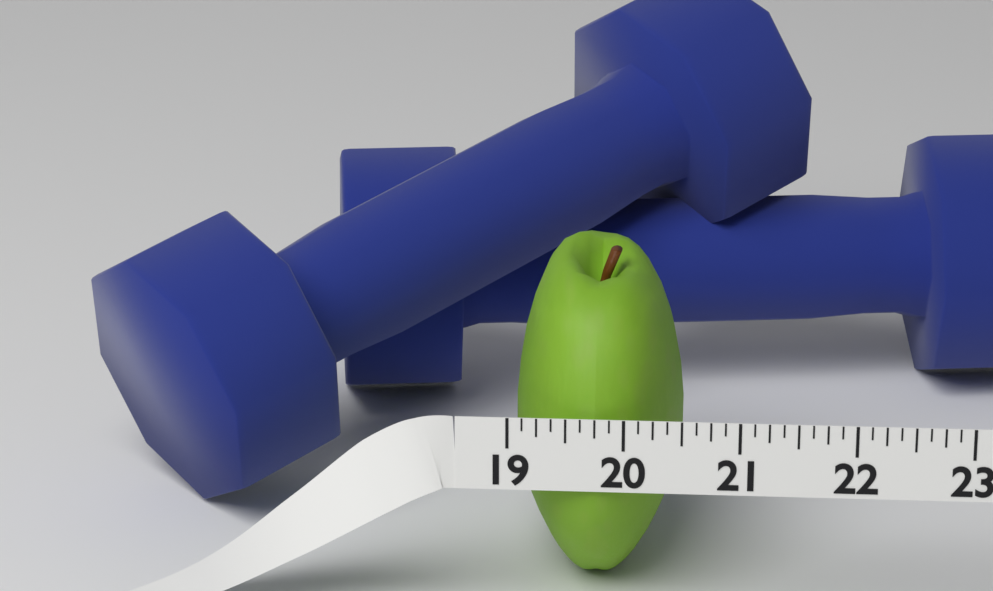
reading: 20.500 (no unit)
